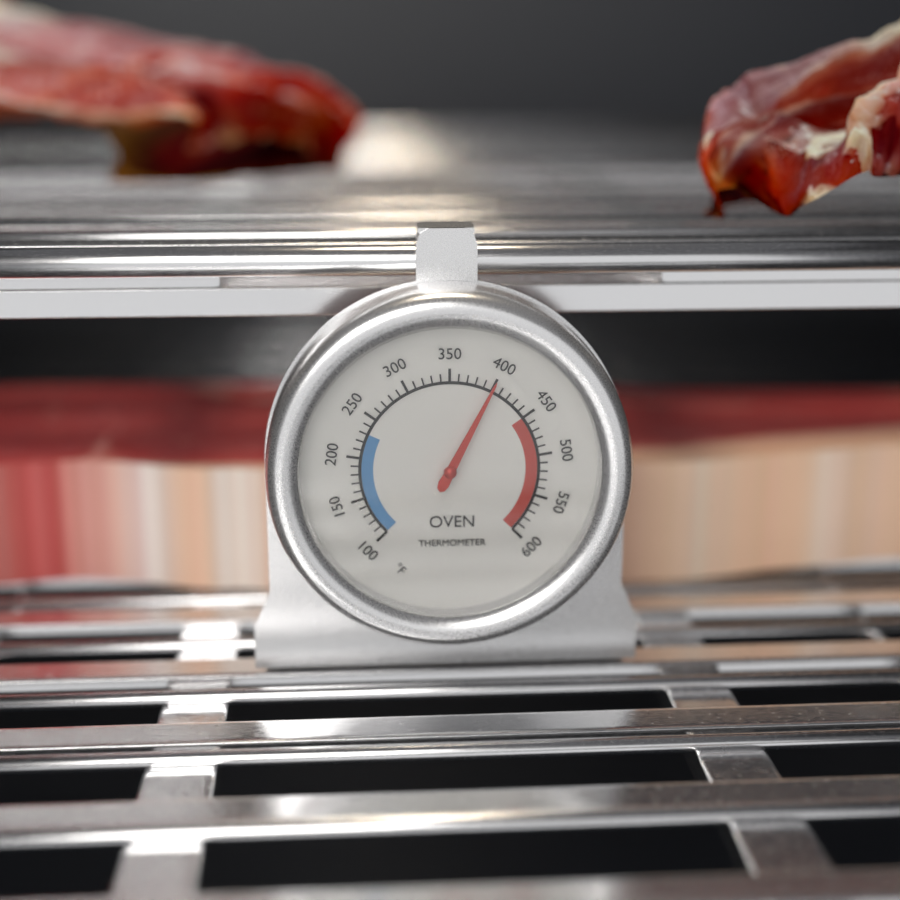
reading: 400 °F
